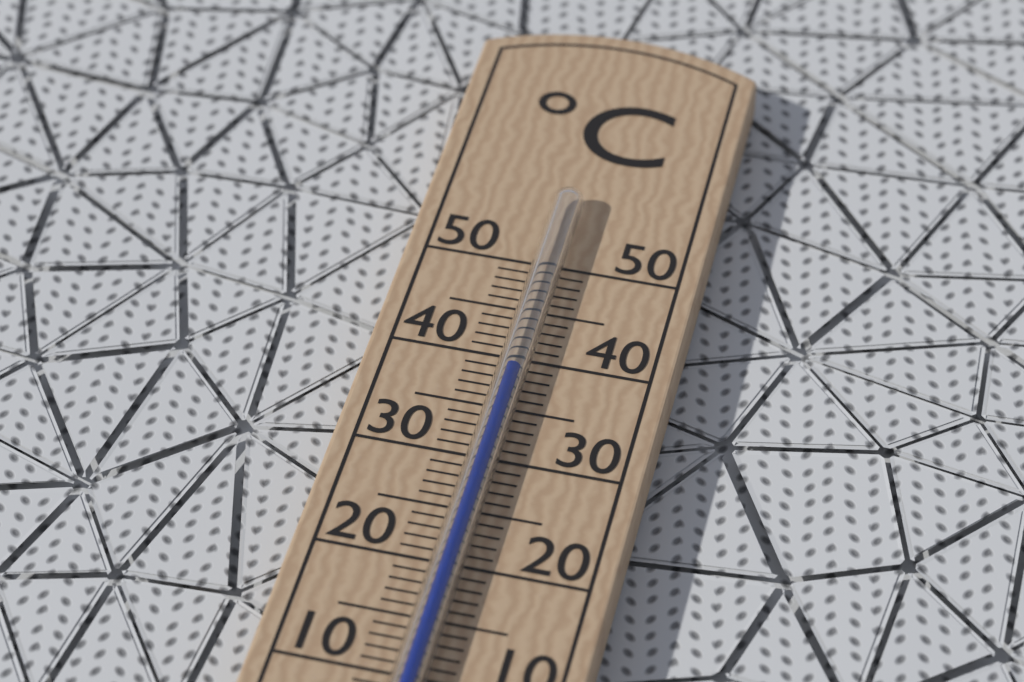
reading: 38 °C
